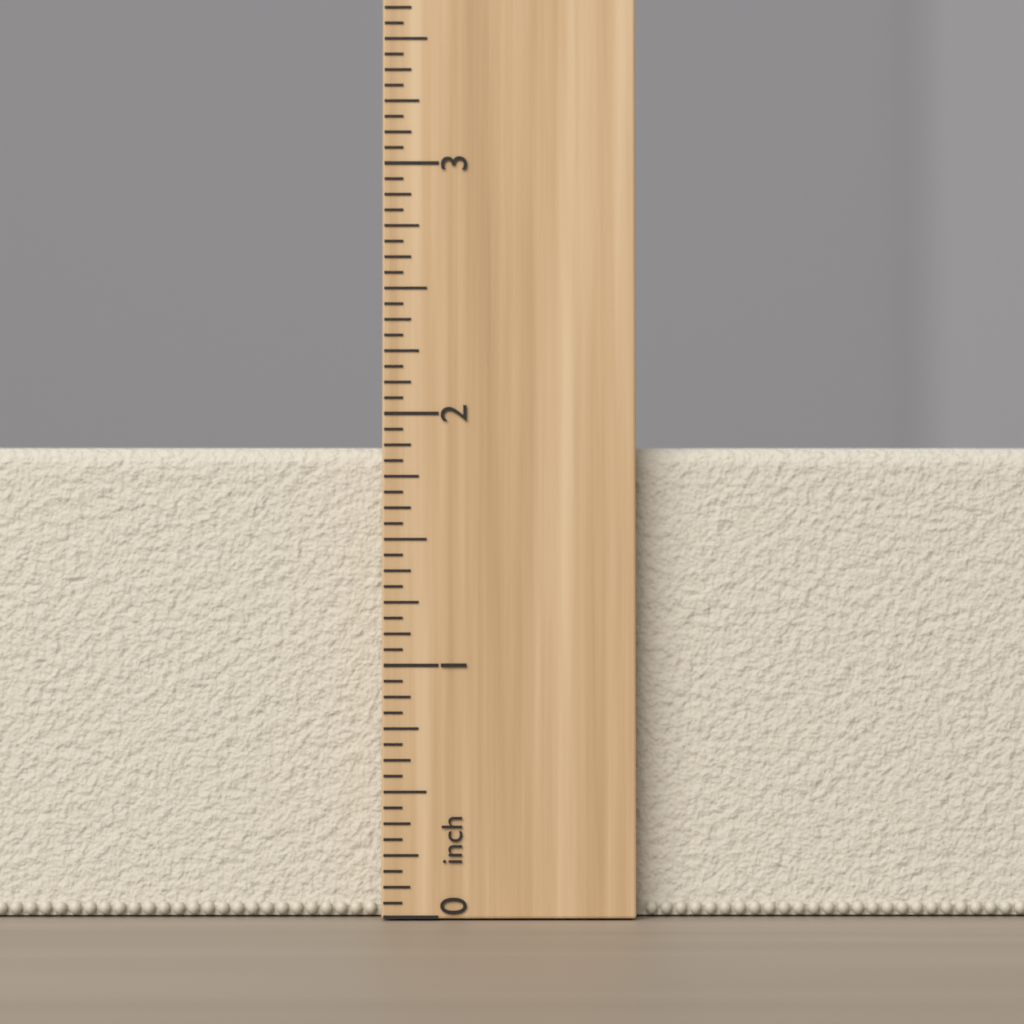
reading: 1.8750 inch
